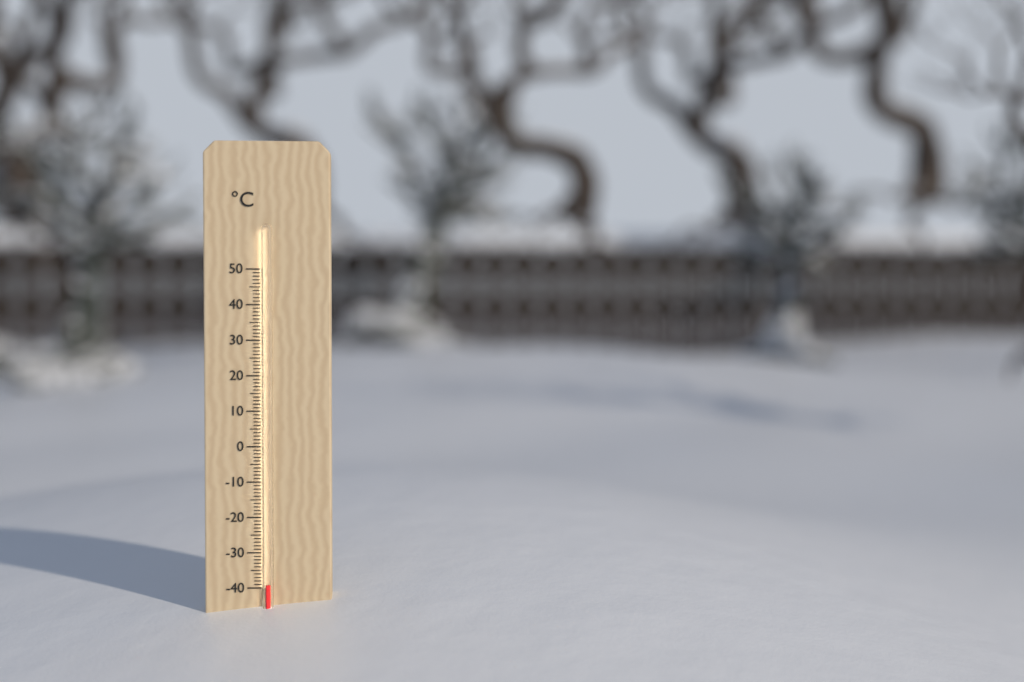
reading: -39 °C
